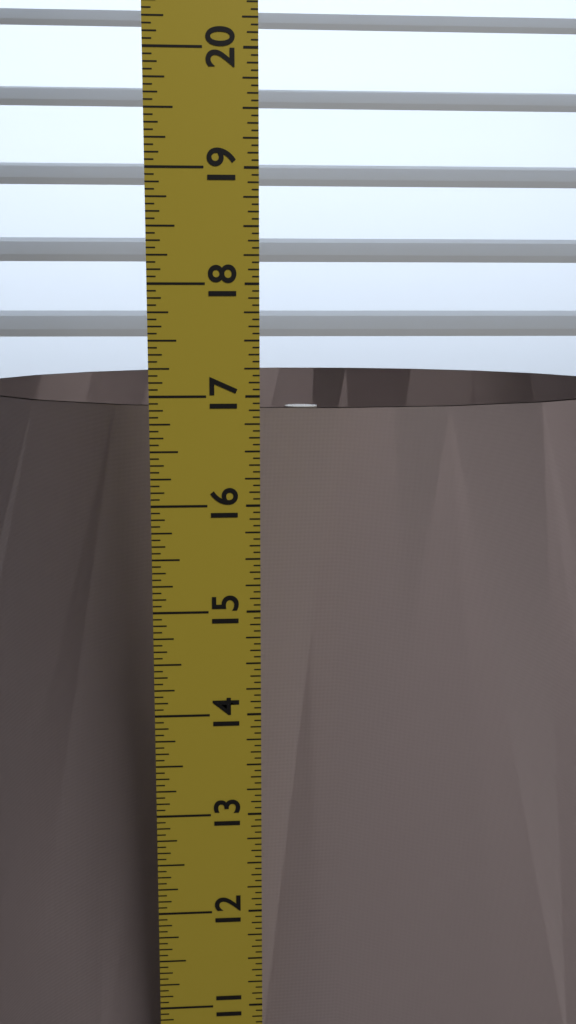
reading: 16.7500 in
